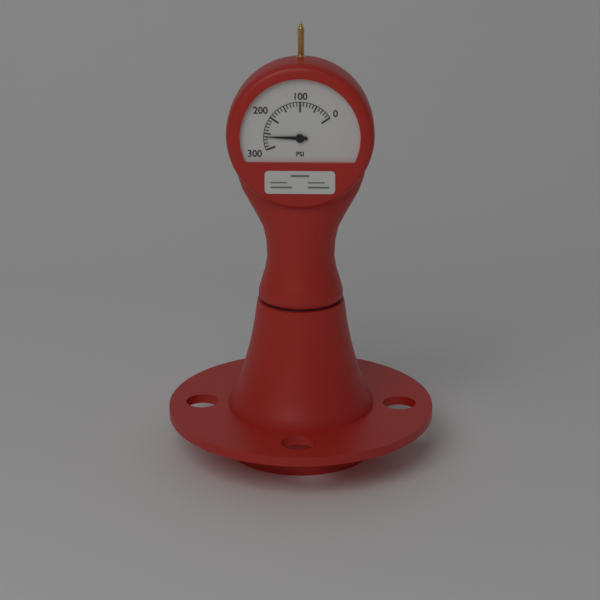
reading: 260 psi
